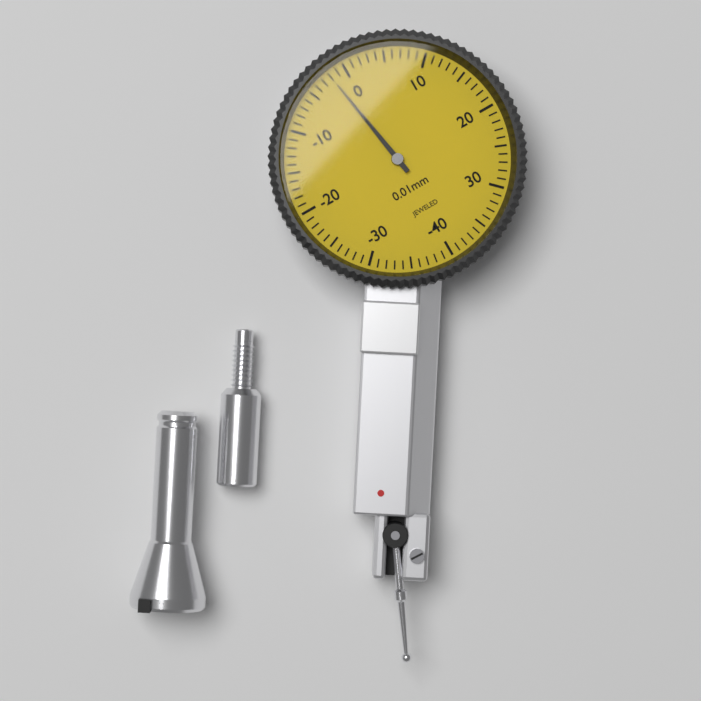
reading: -2 0.01mm
